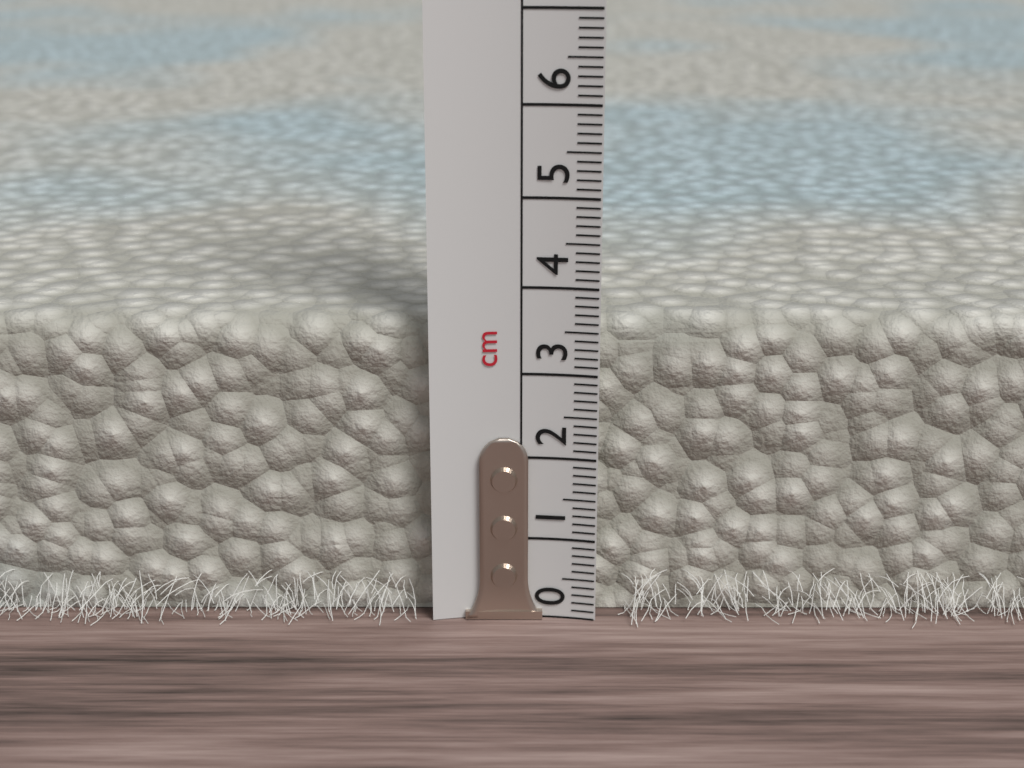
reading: 3.6 cm
